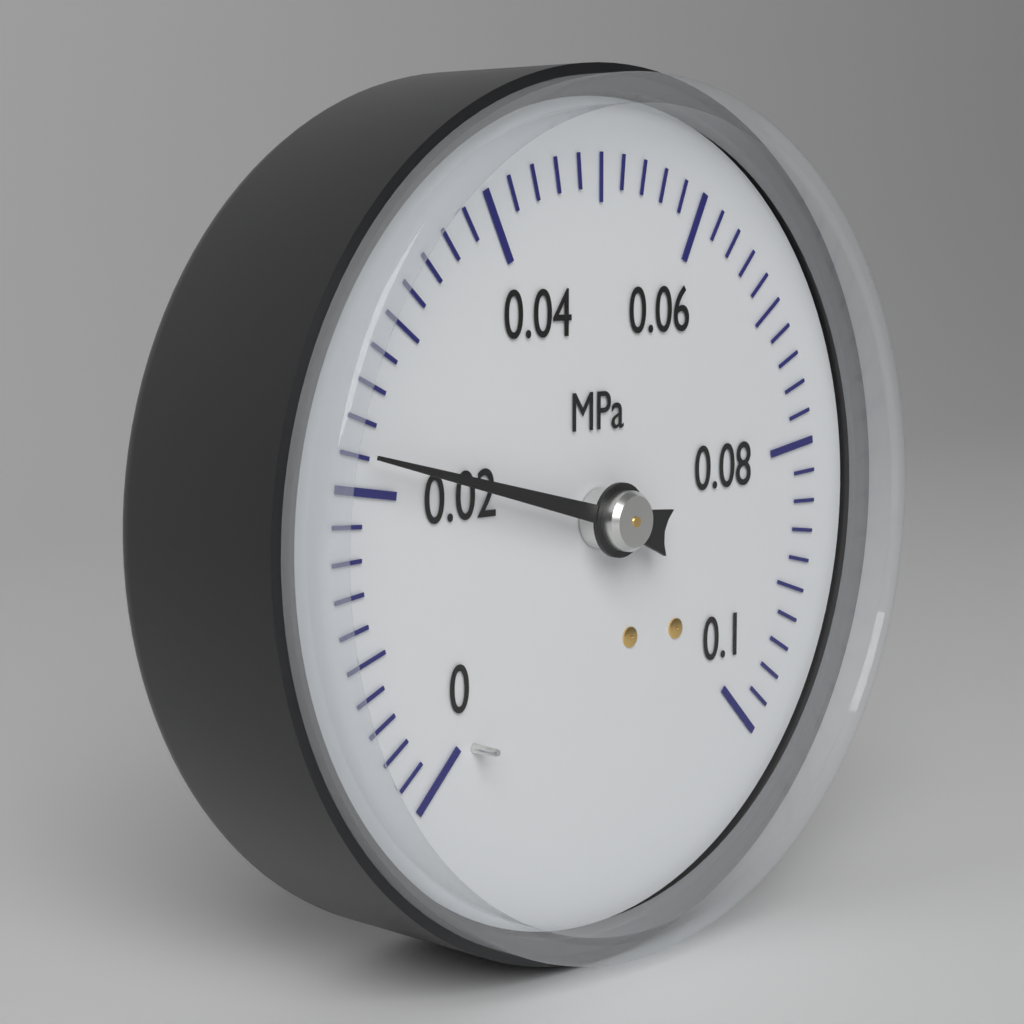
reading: 0.022 MPa
